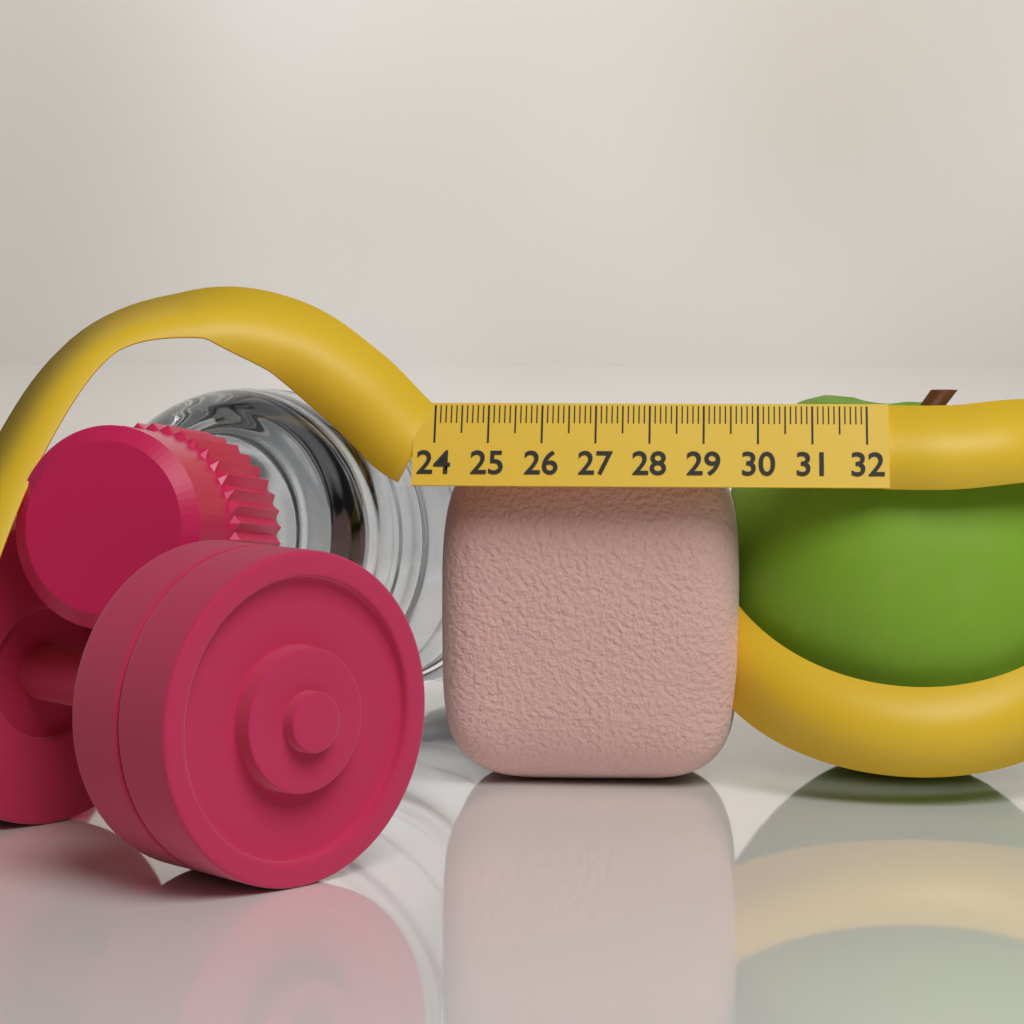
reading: 29.7 (no unit)
